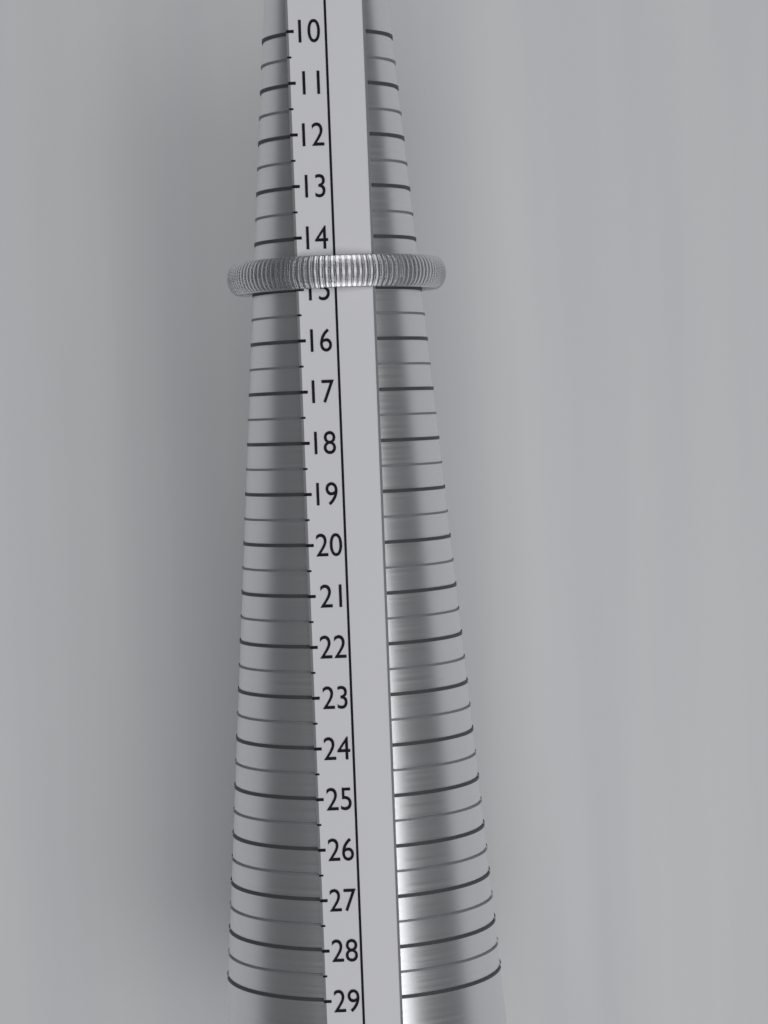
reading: 15.0 (no unit)
